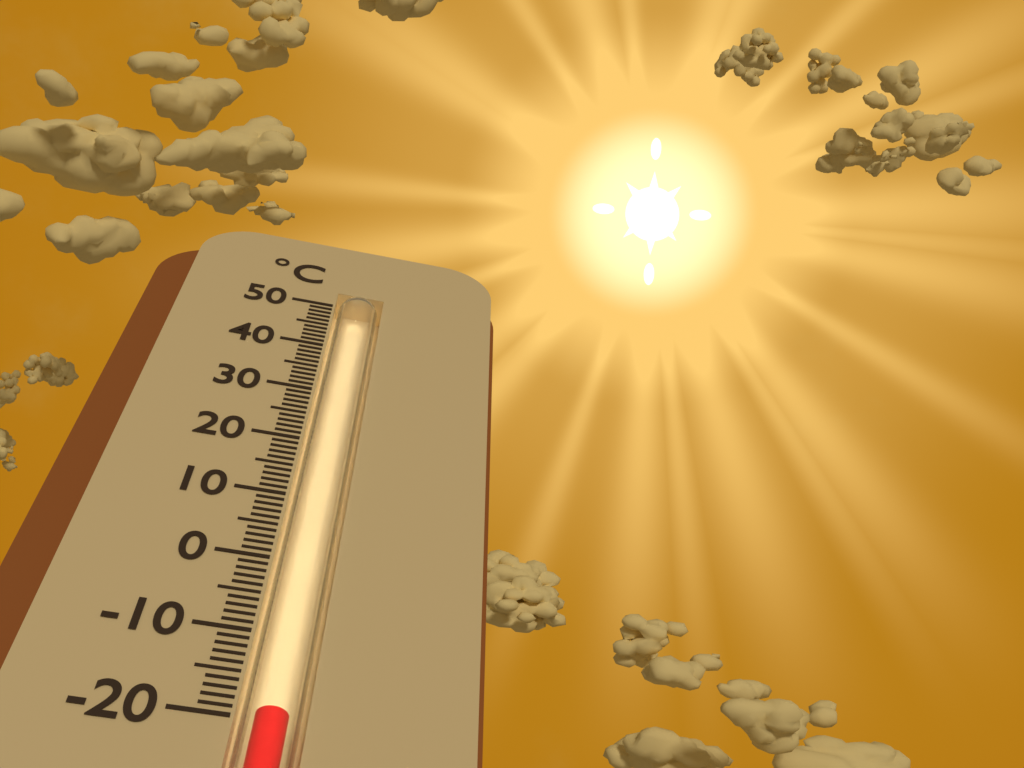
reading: -19 °C
